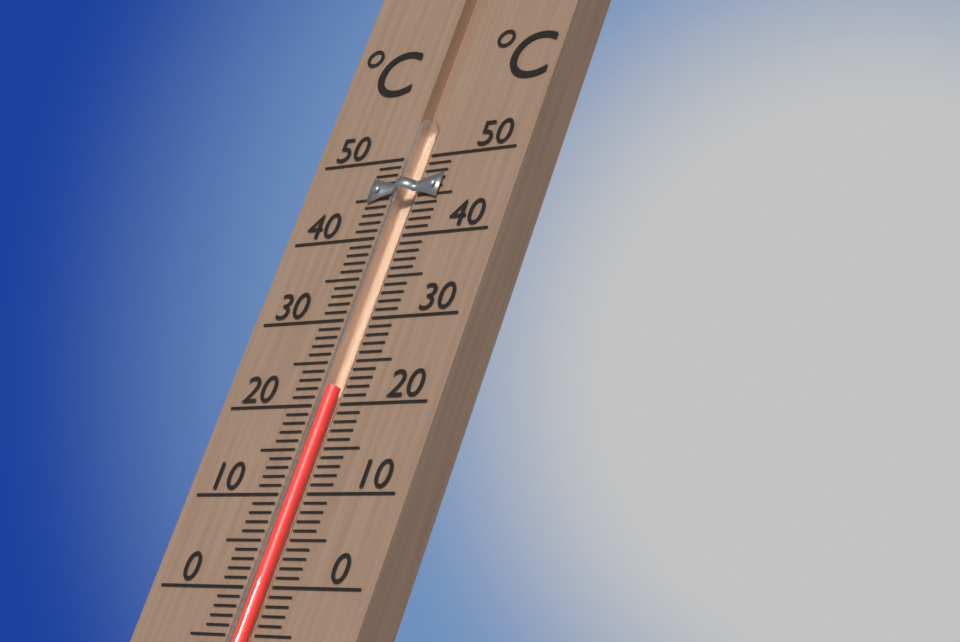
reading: 22 °C
